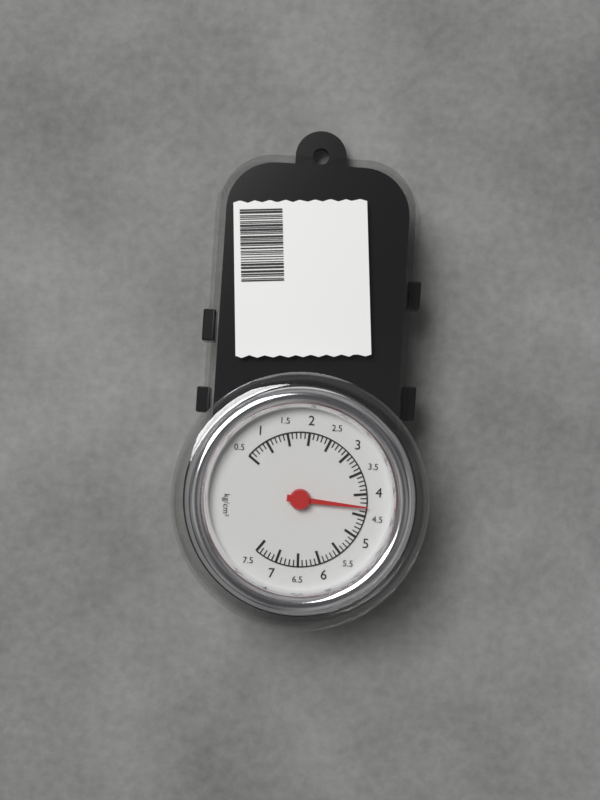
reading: 4.3 kg/cm²
